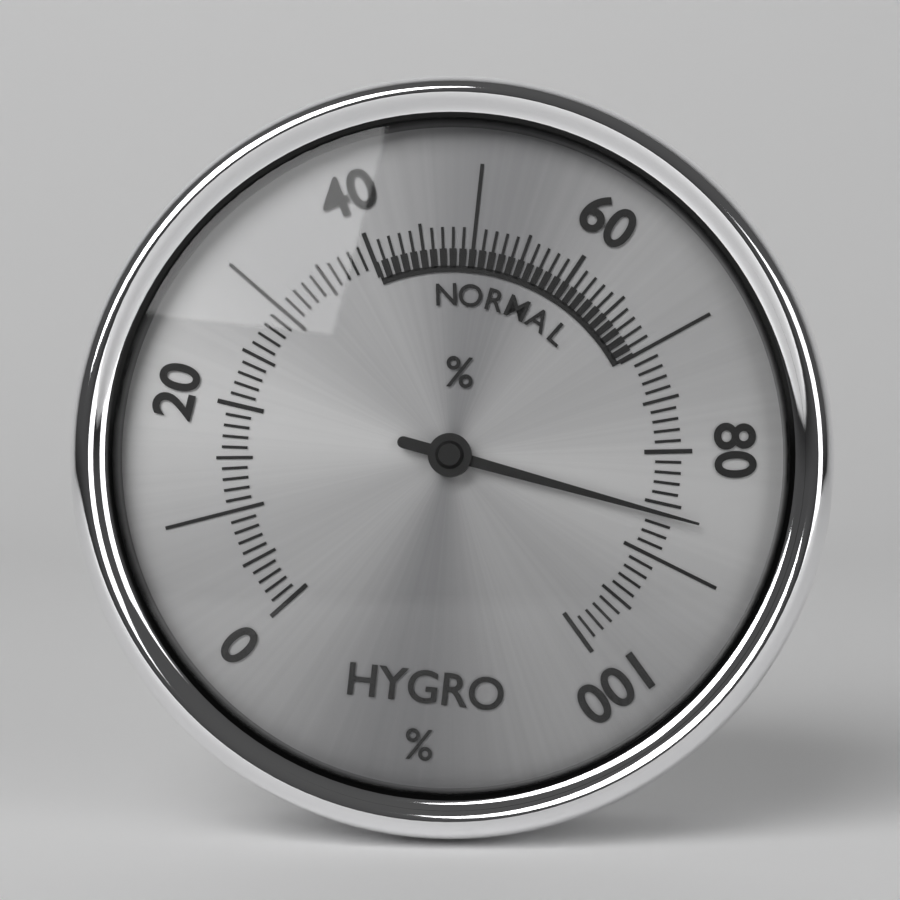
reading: 86 %
